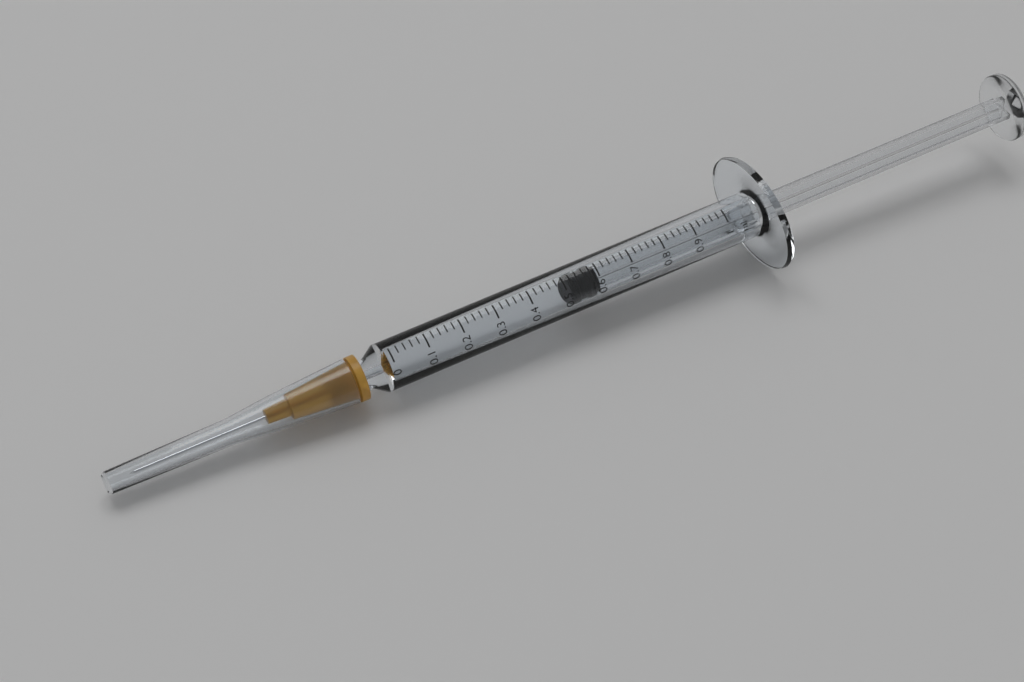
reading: 0.52 ml
